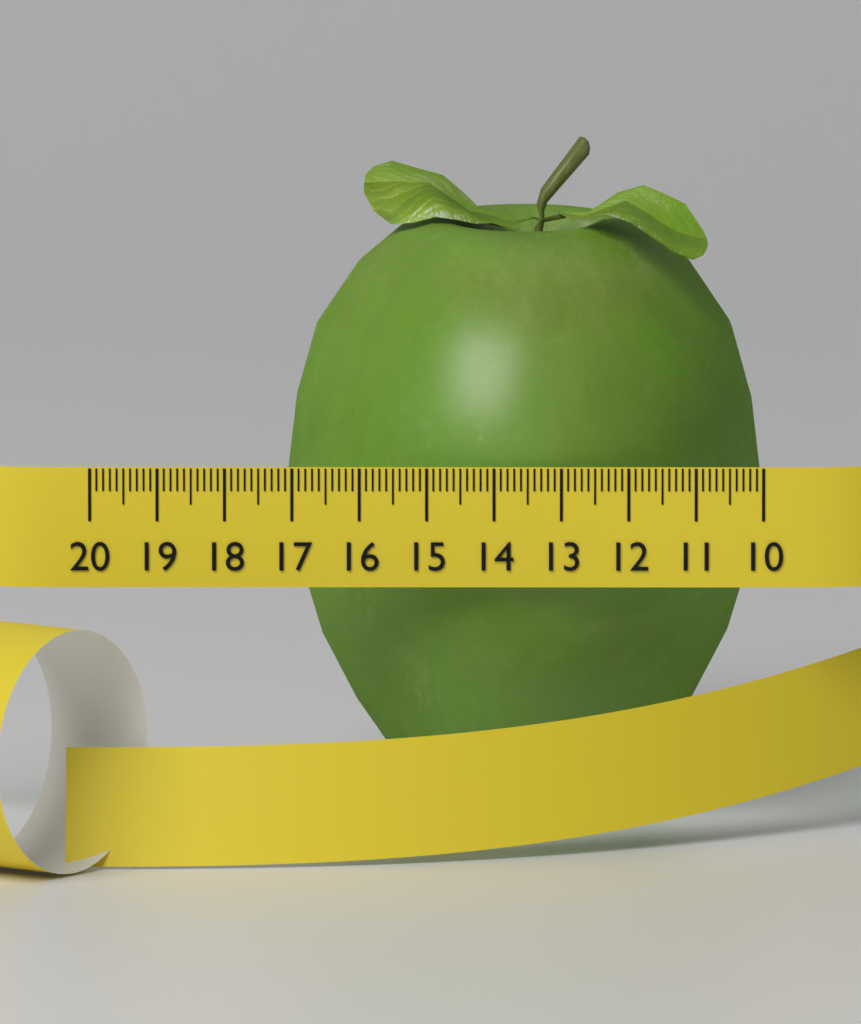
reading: 17.1 (no unit)
